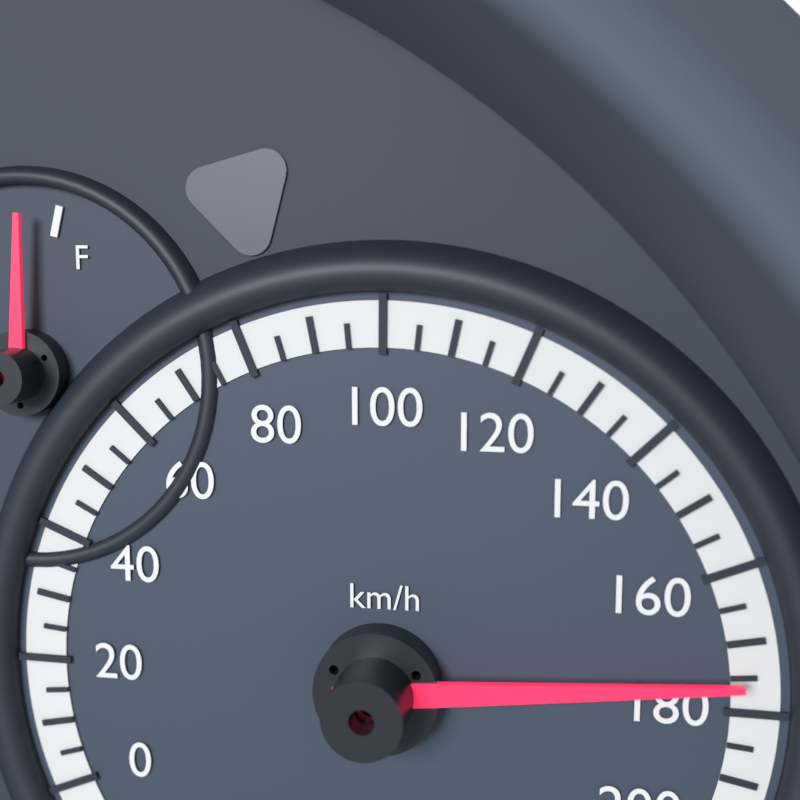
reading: 175 km/h
